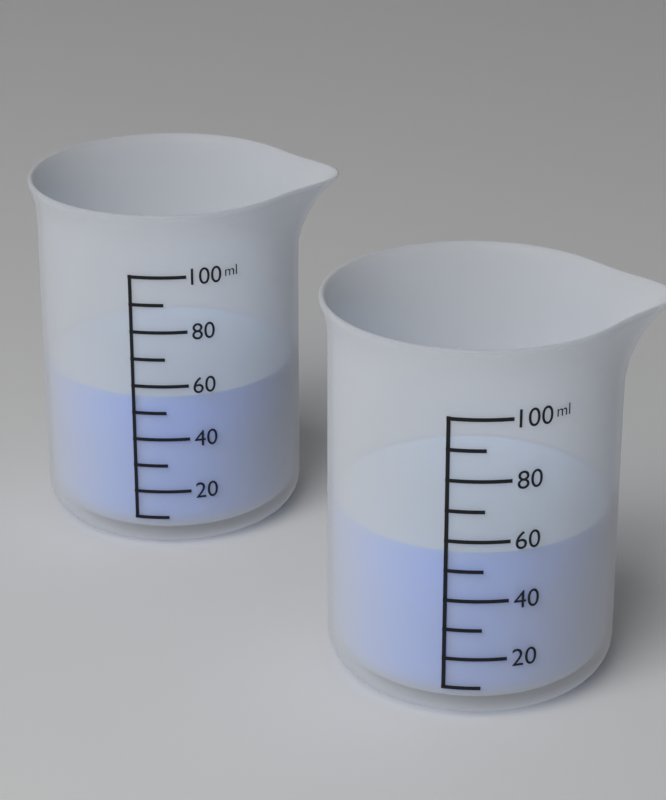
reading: 55 ml
